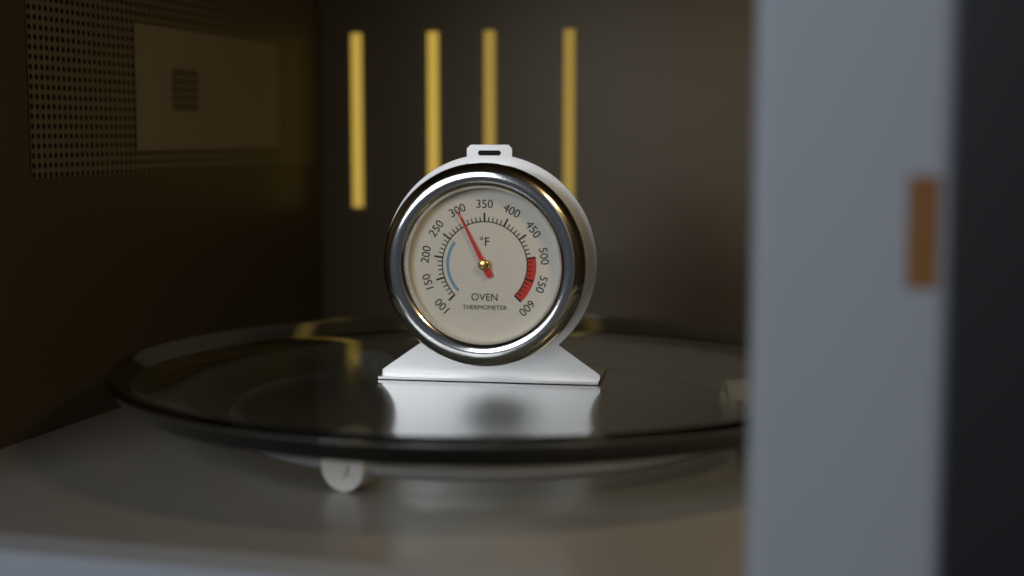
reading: 300 °F
